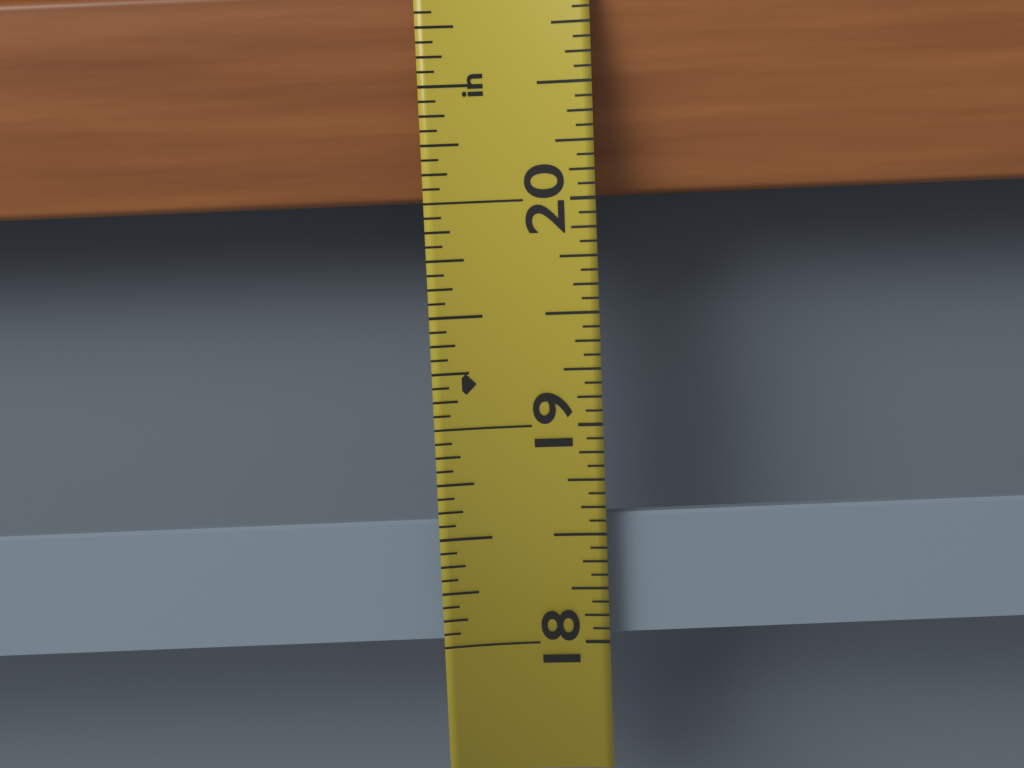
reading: 18.5625 in
